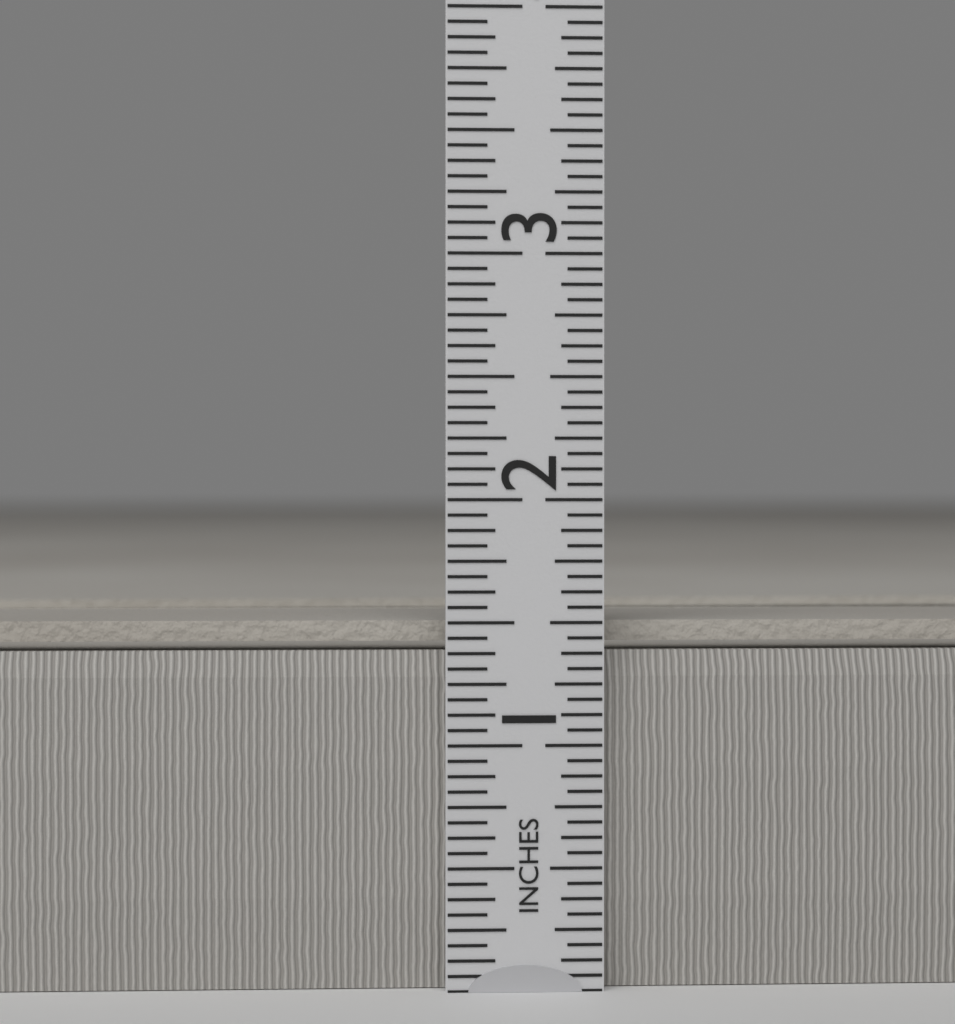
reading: 1.5000 in
